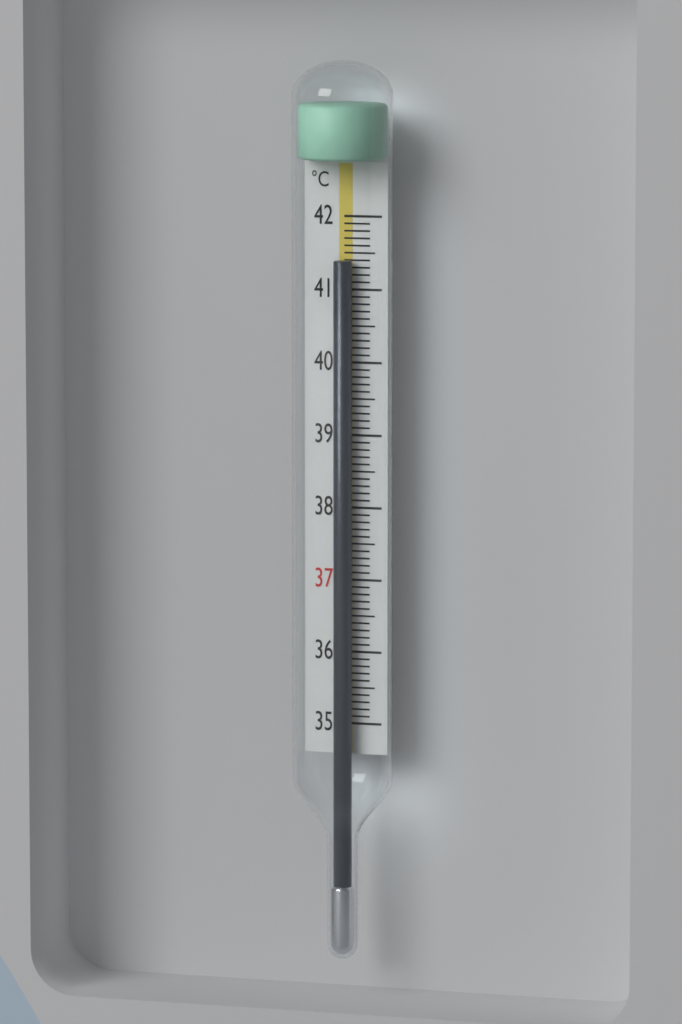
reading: 41.4 °C
